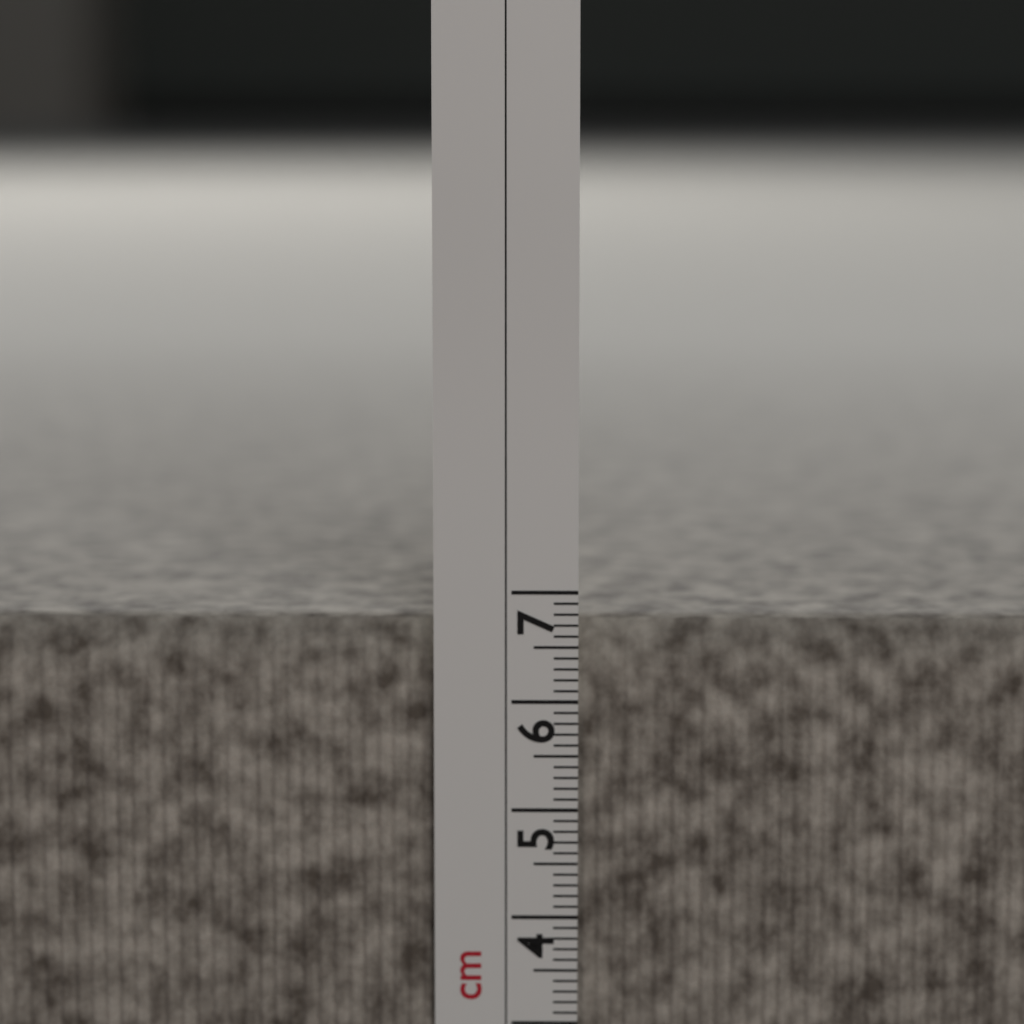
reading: 6.7 cm
